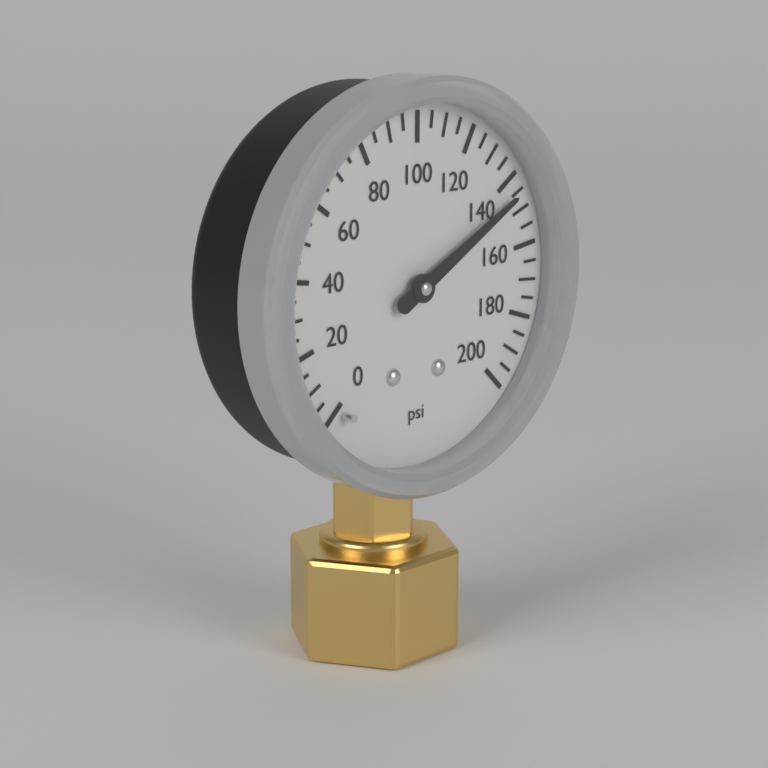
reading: 145 psi
